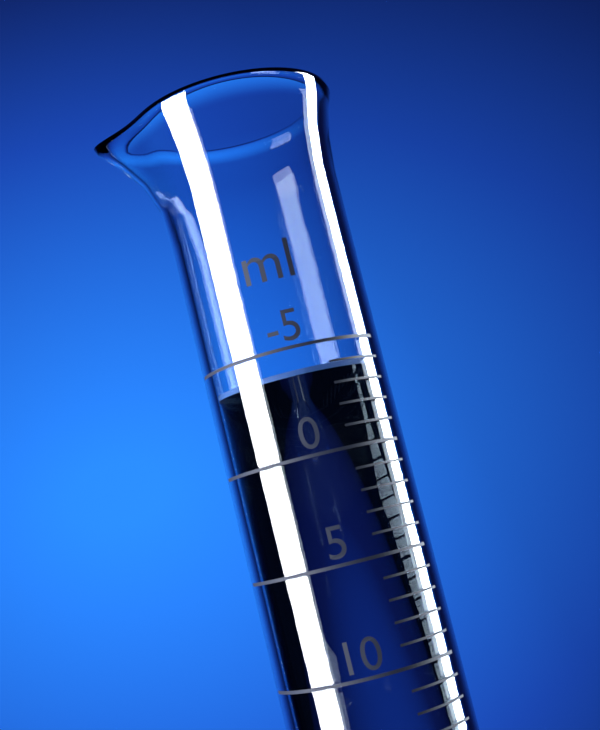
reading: -4 ml
